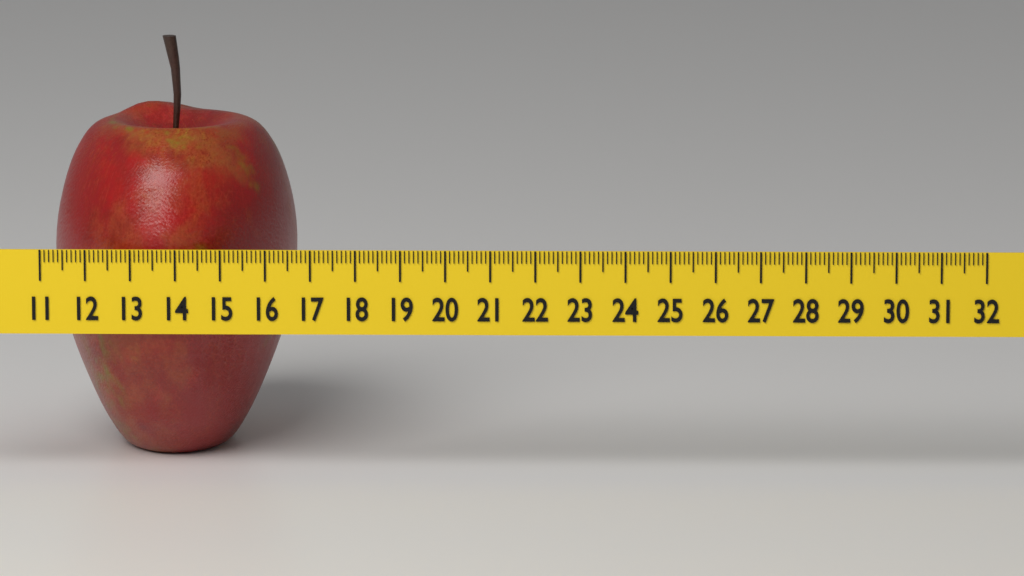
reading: 16.5 (no unit)
